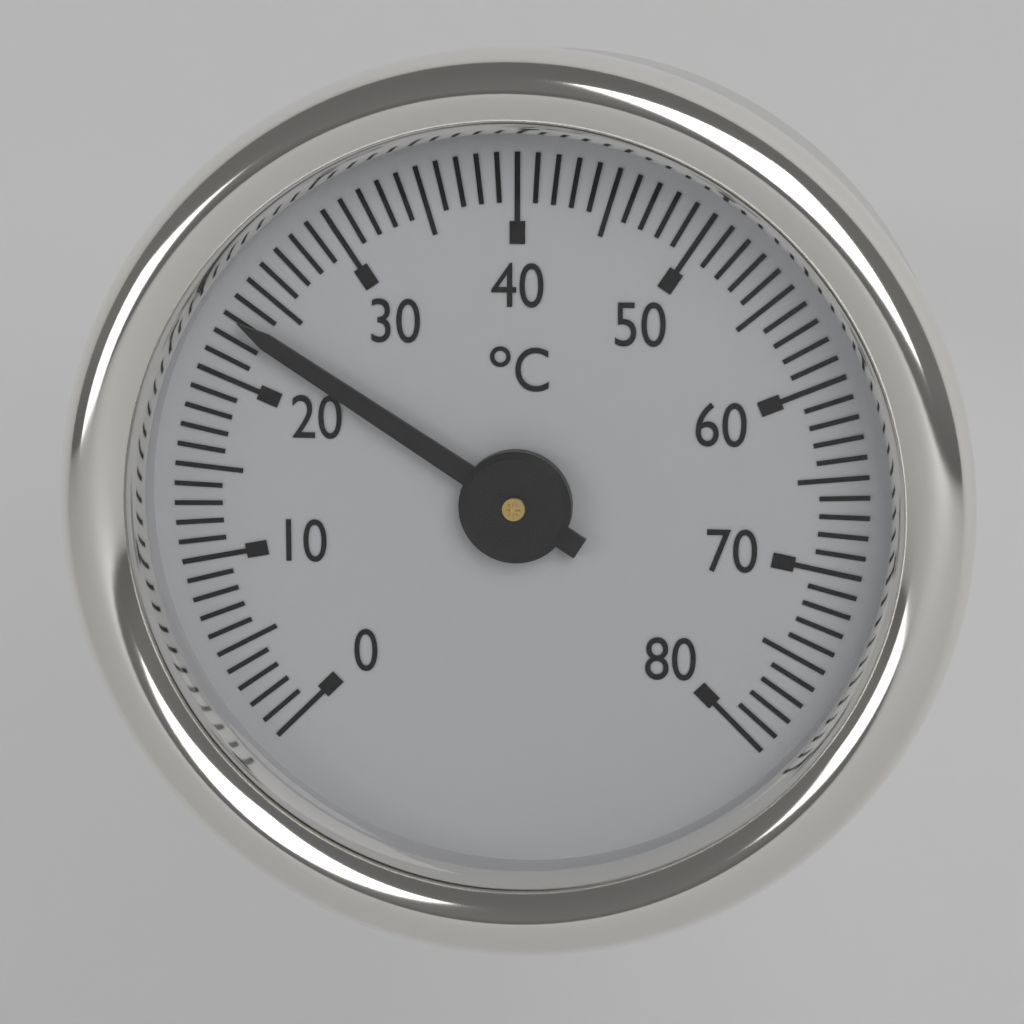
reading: 23 °C
